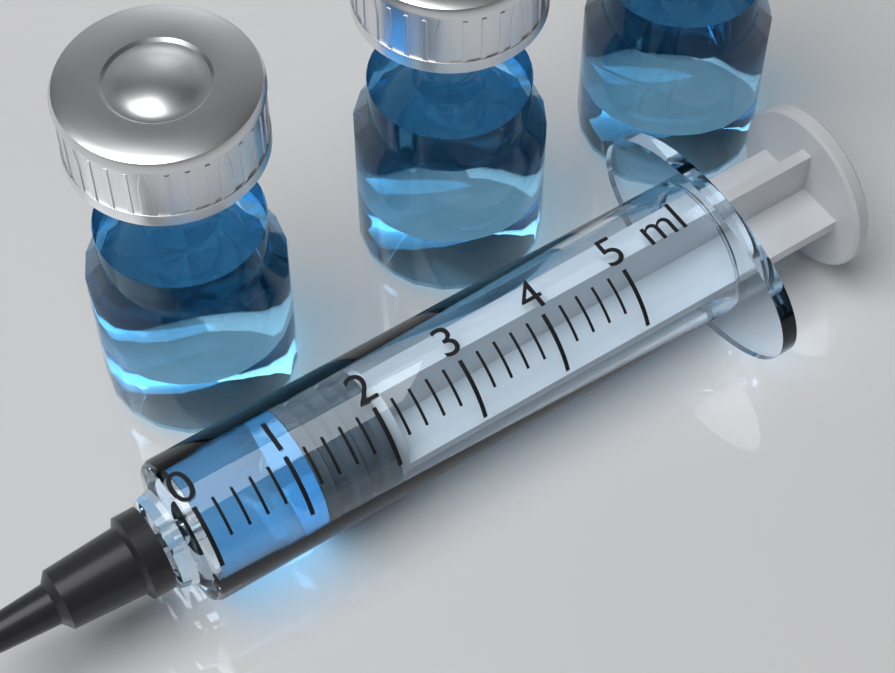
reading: 1.2 ml
